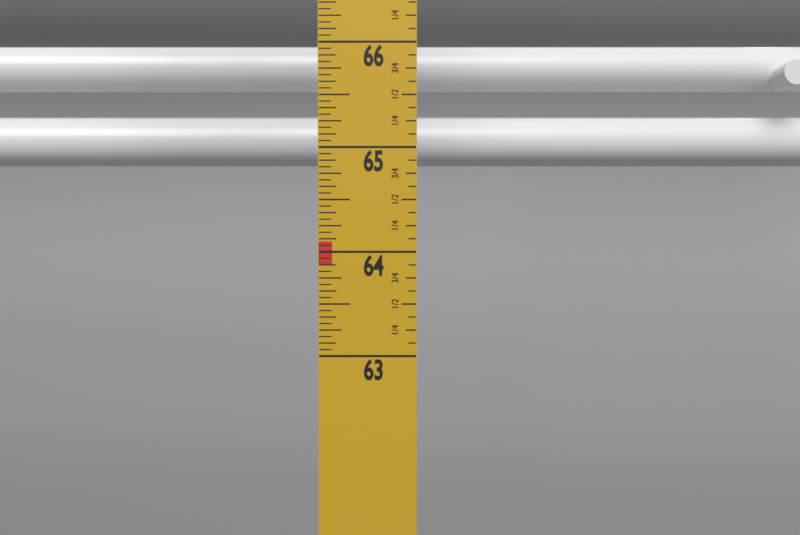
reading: 64.1250 in
